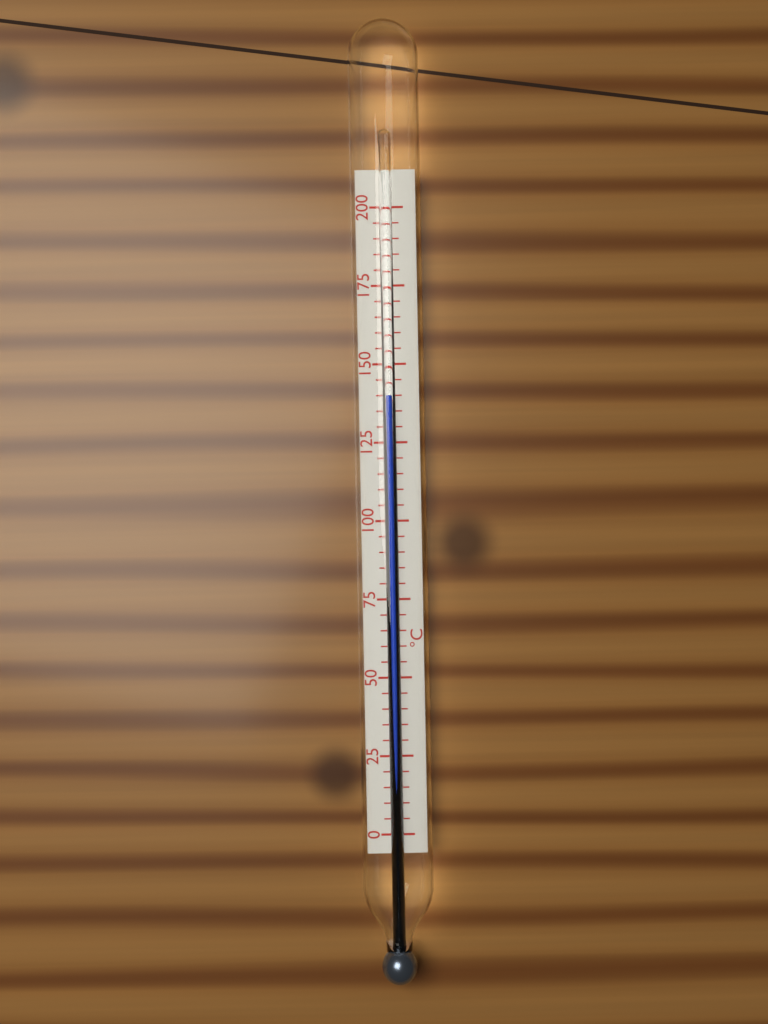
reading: 140 °C
